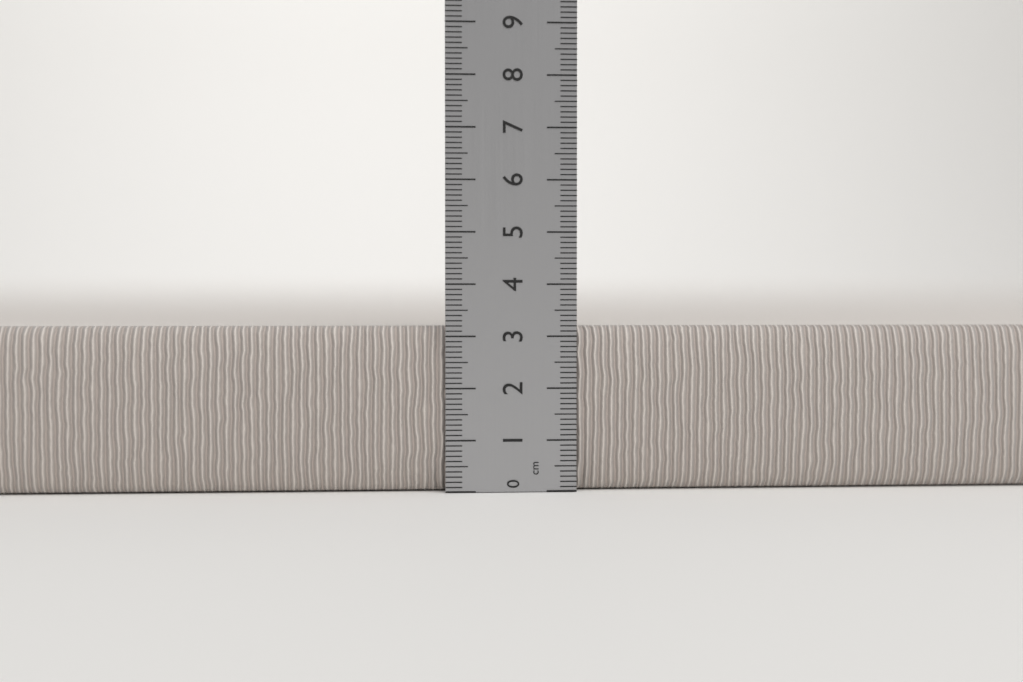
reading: 3.2 cm
